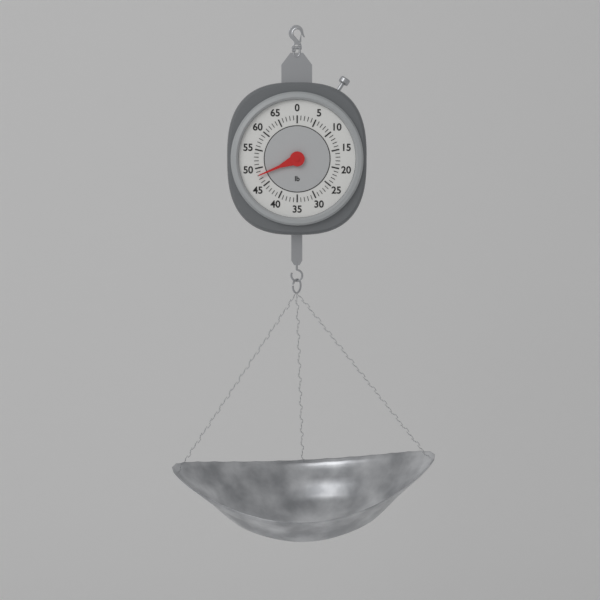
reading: 48 lb
